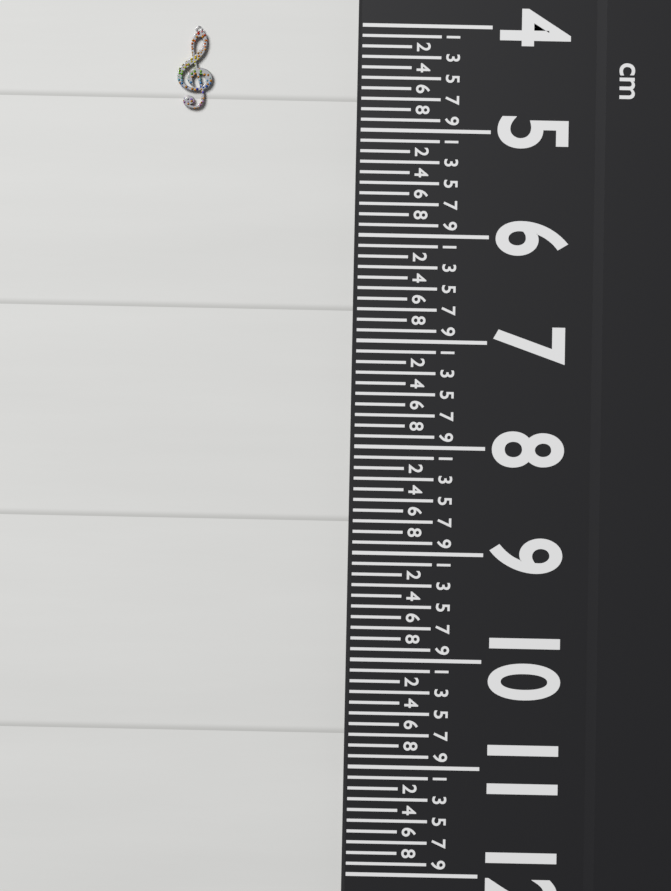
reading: 4.8 cm
